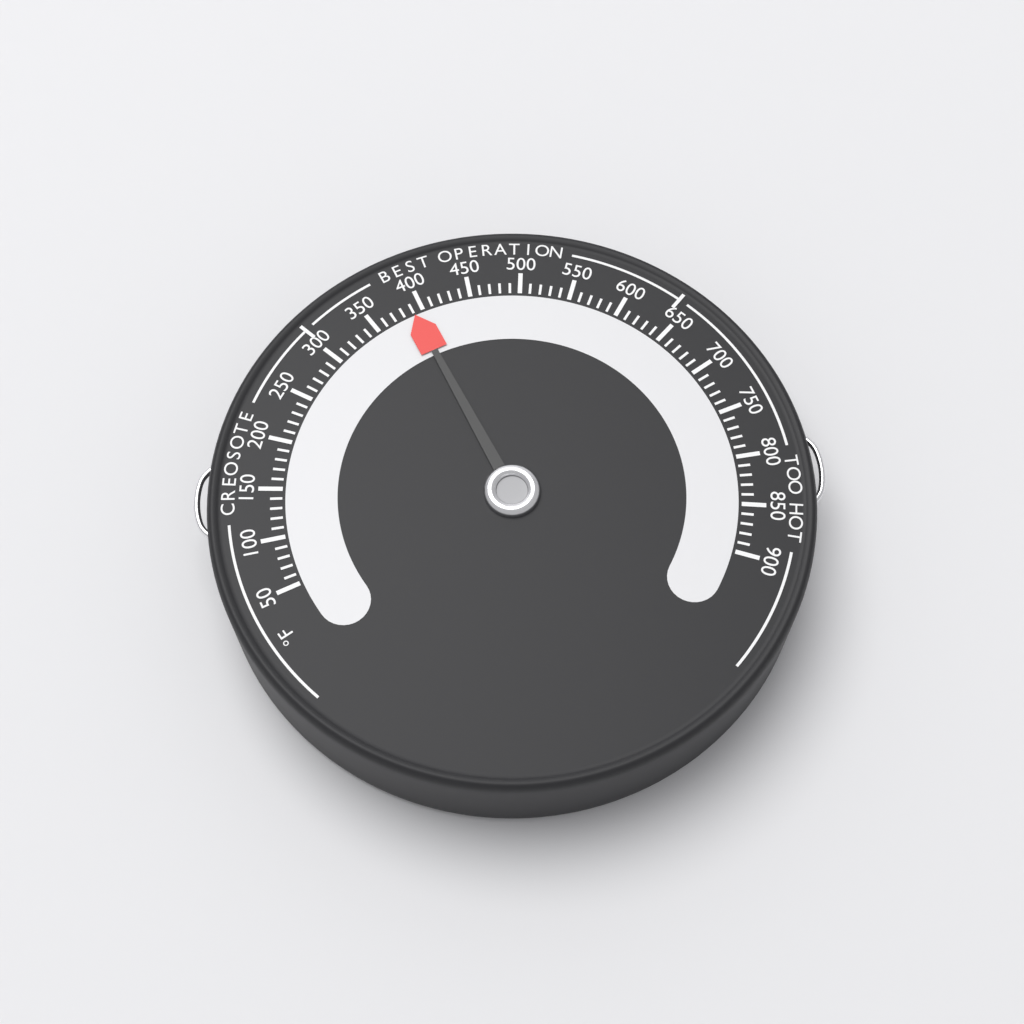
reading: 390 °F
